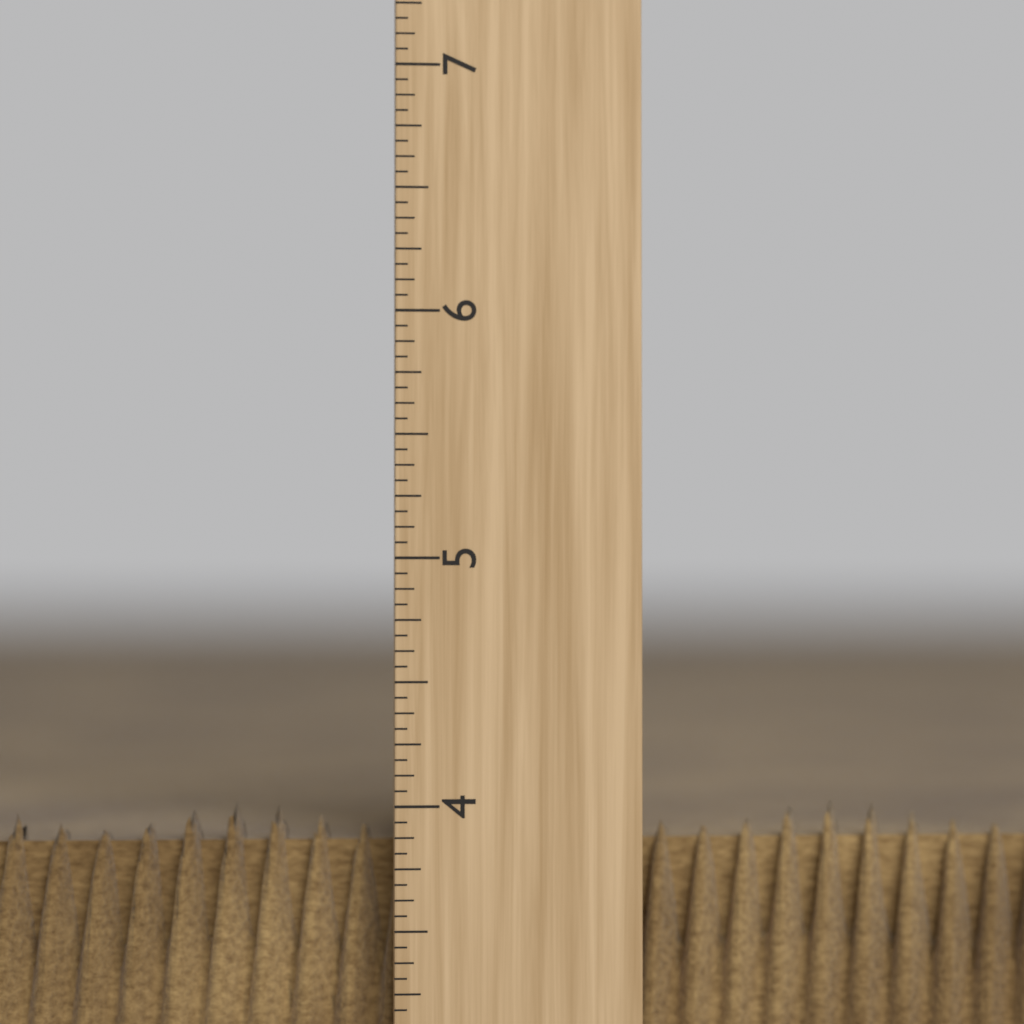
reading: 4.0000 inch
